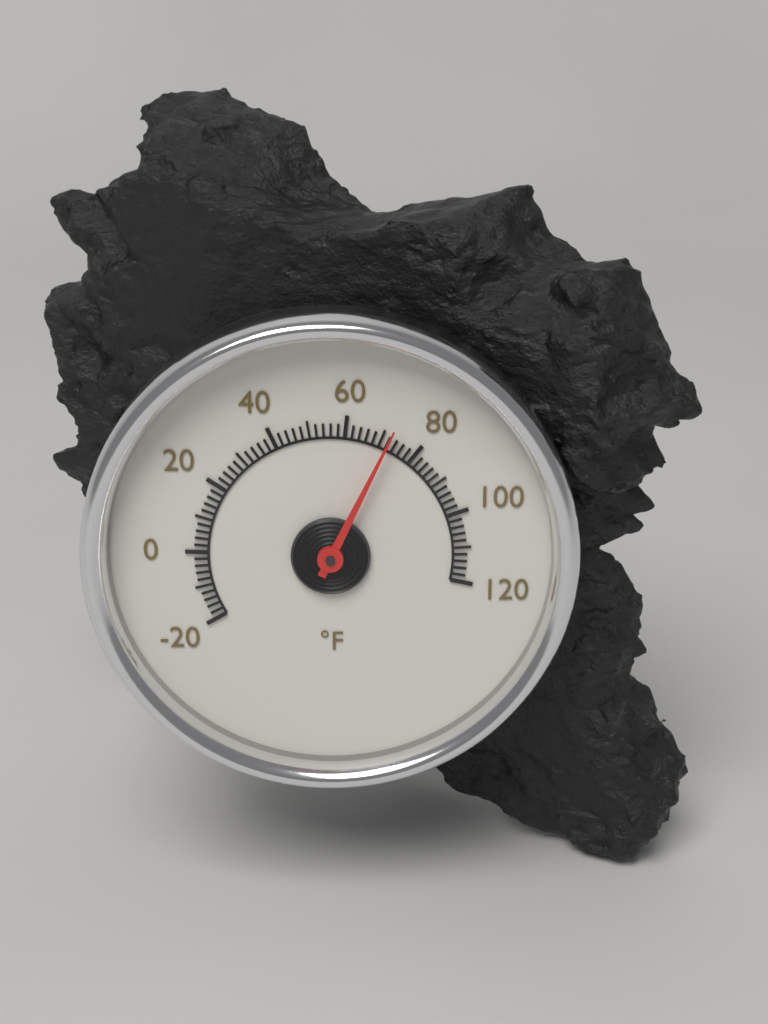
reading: 72 °F
